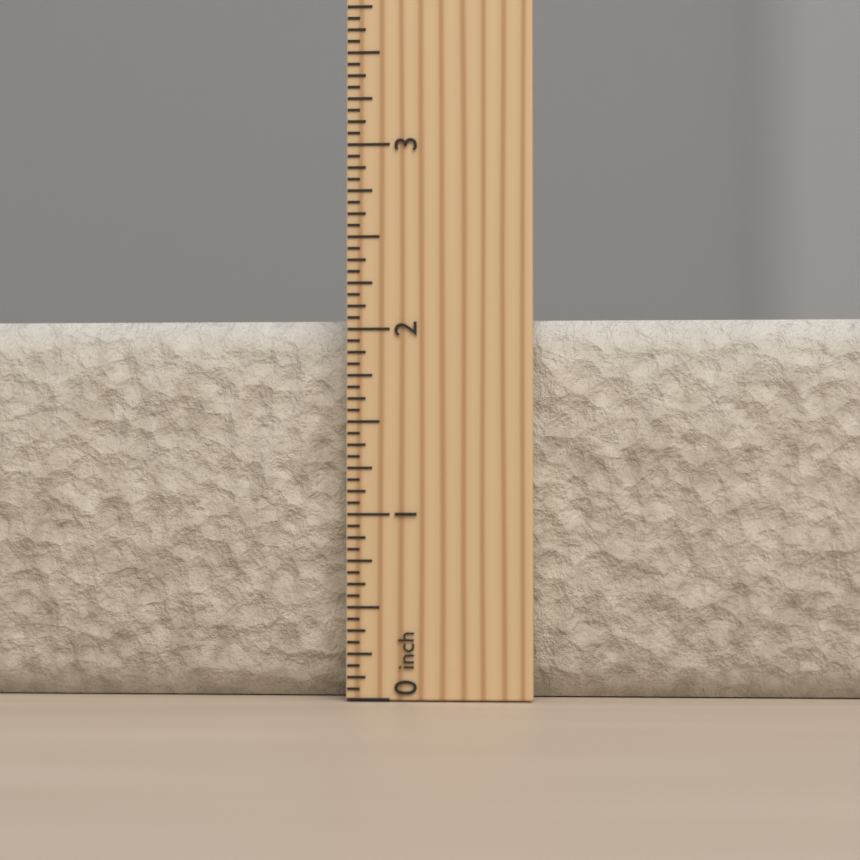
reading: 2.0625 inch
